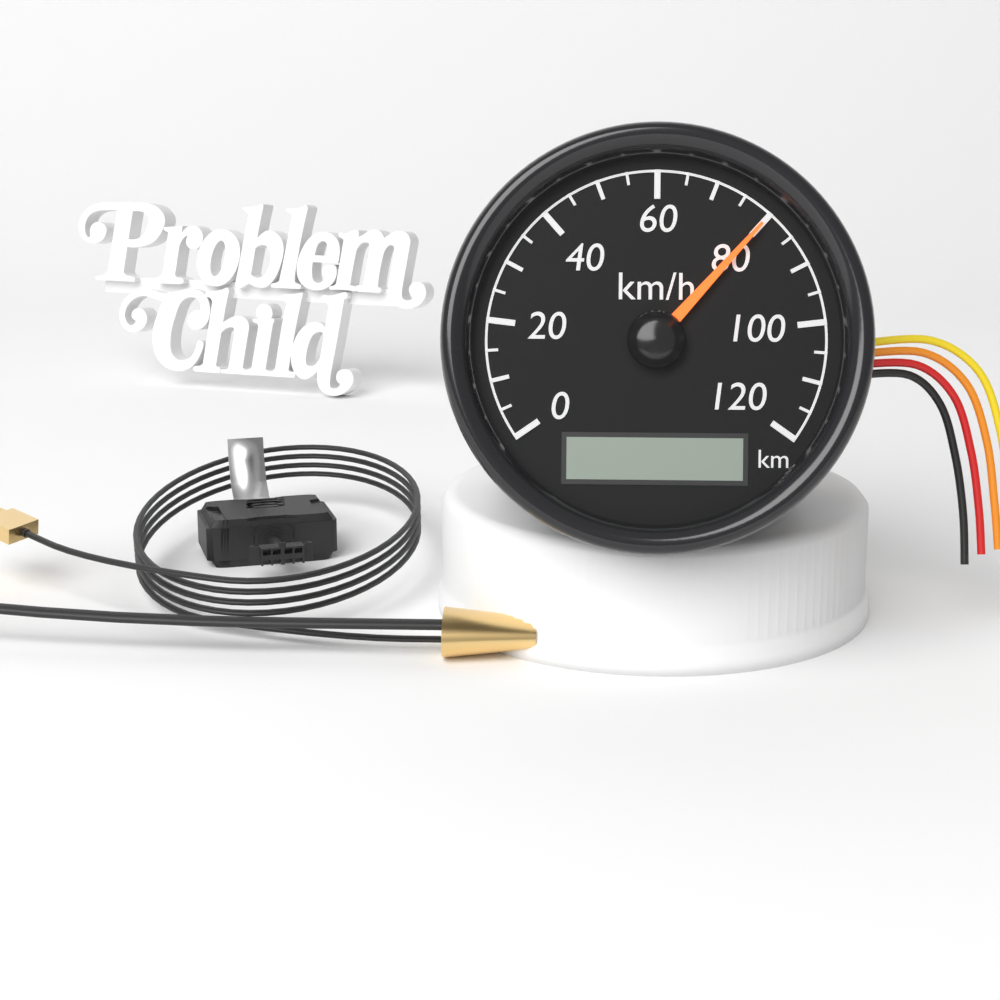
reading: 80 km/h
